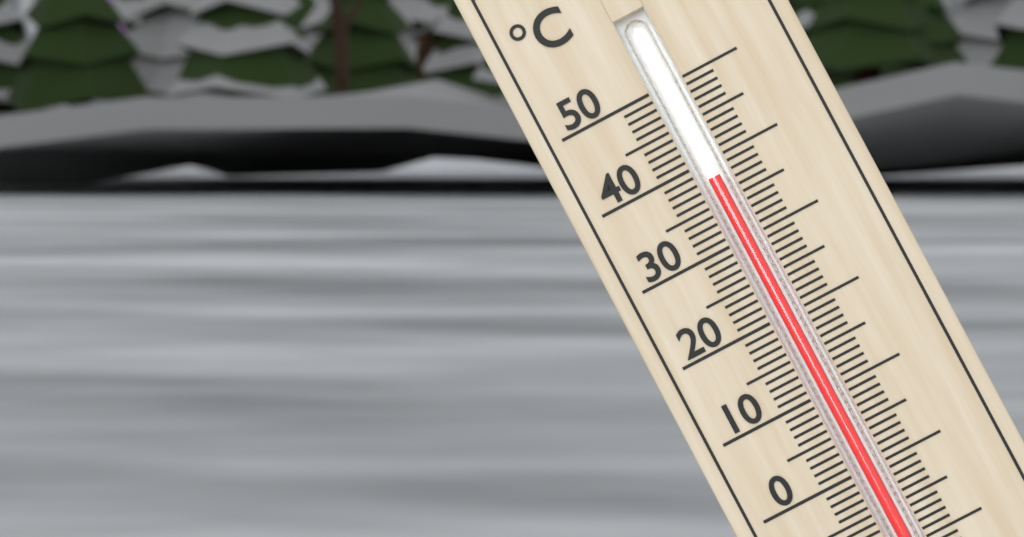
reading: 38 °C
